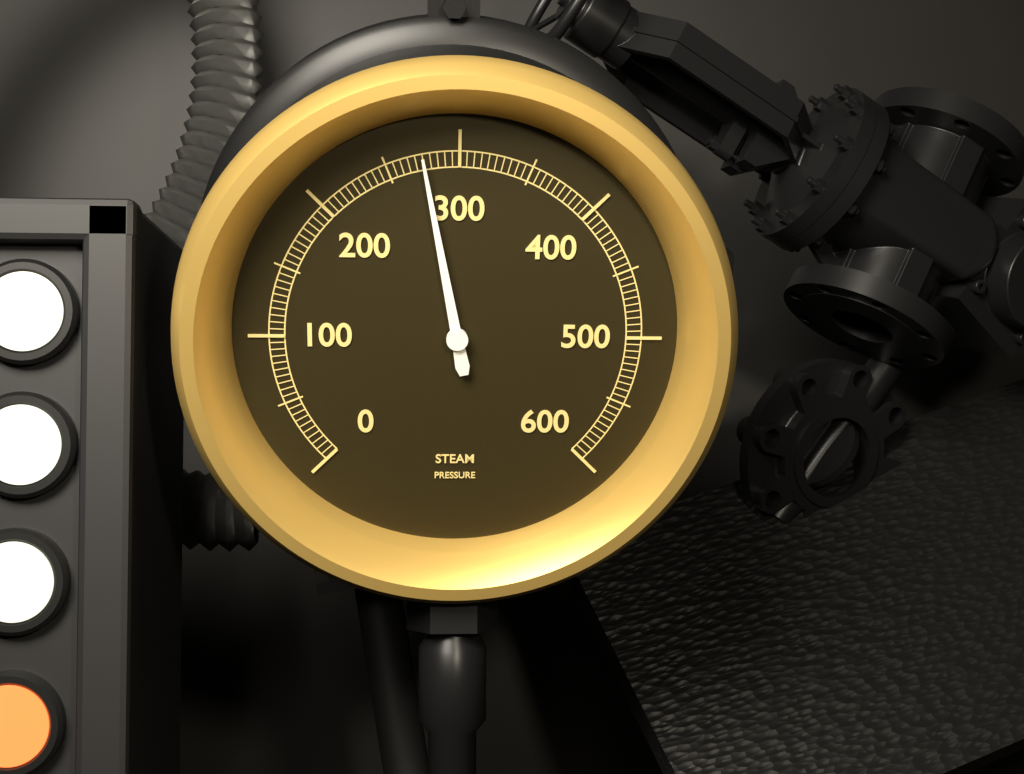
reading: 275 (no unit)
